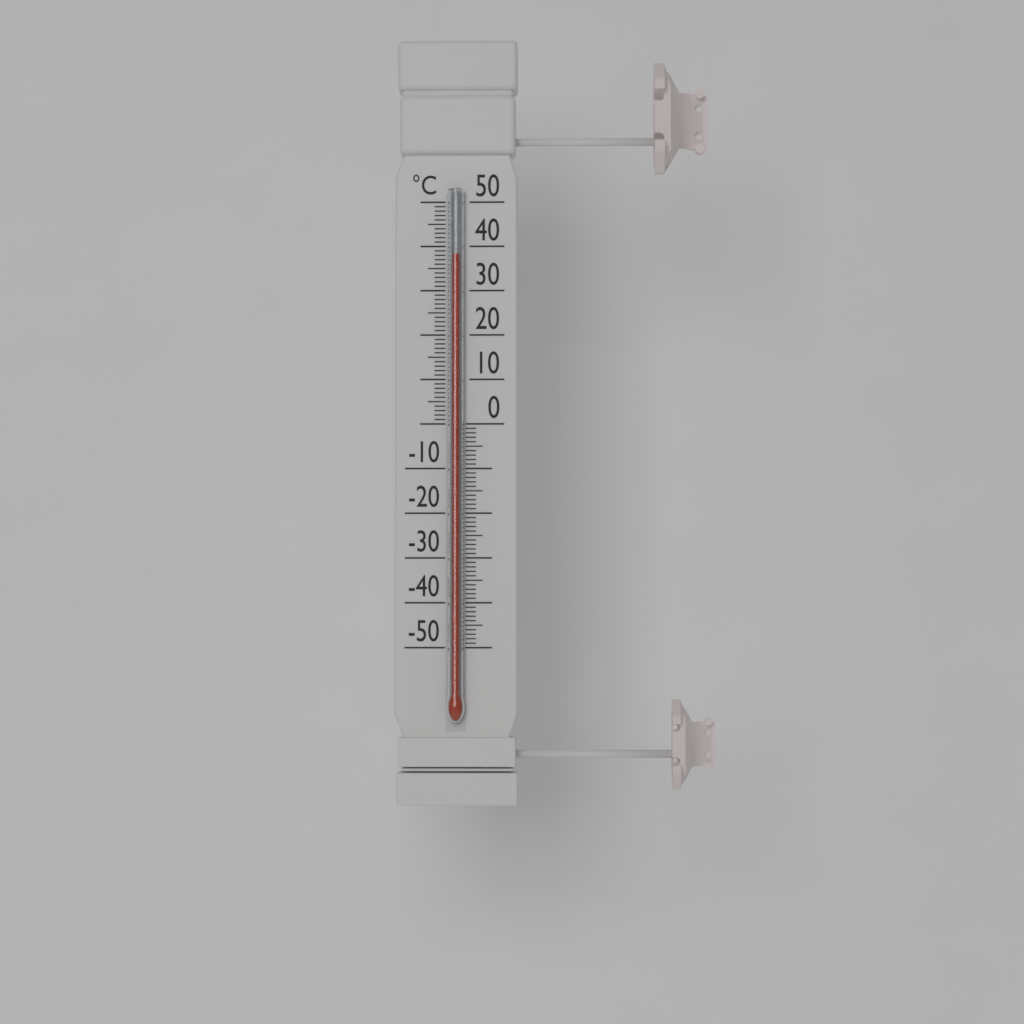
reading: 38 °C
